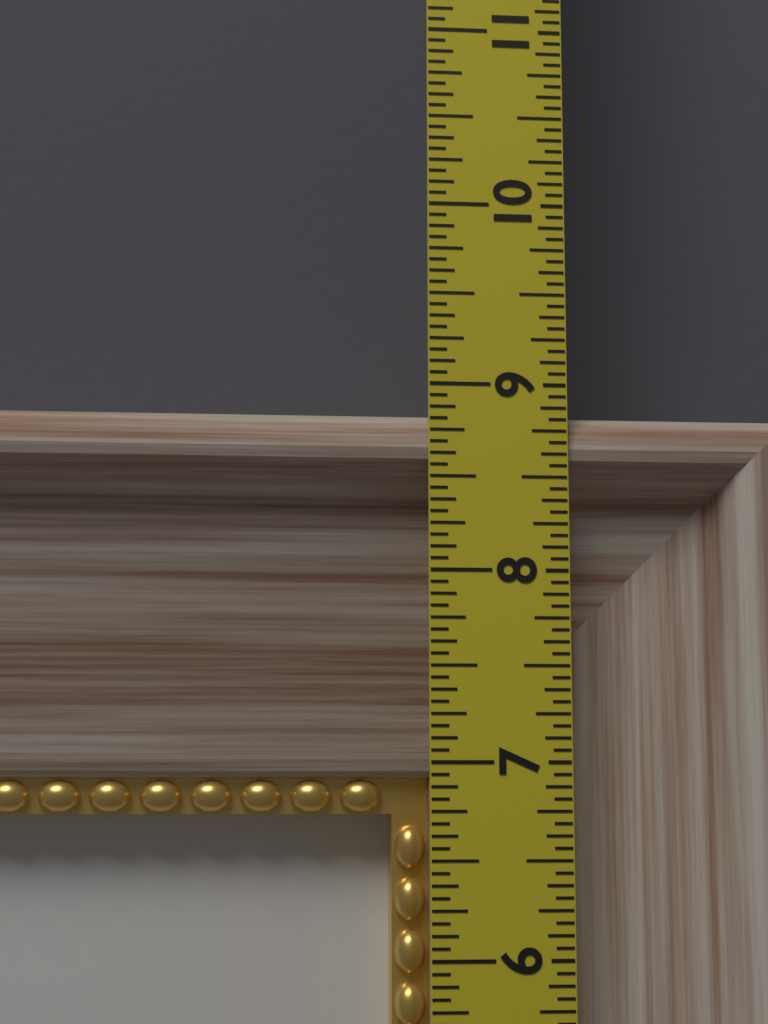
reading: 8.8750 in
